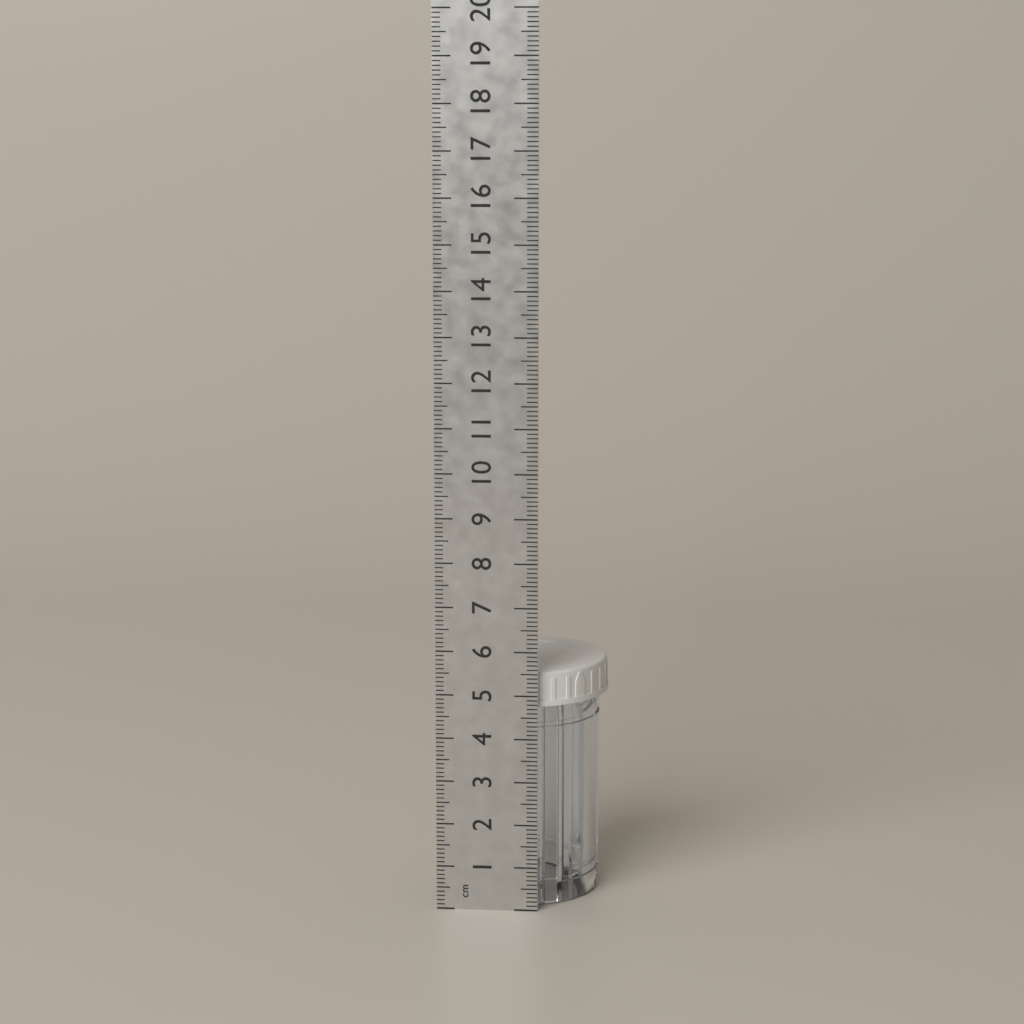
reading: 5.5 cm
